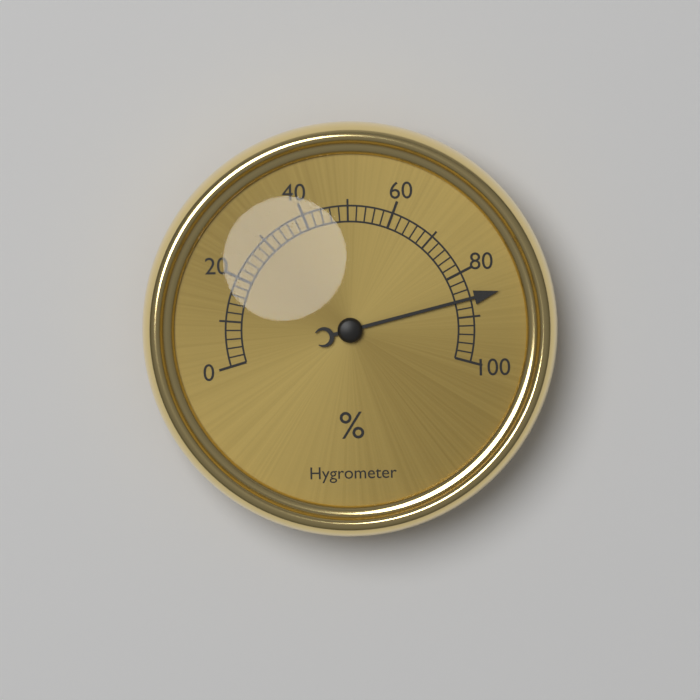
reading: 86 %
